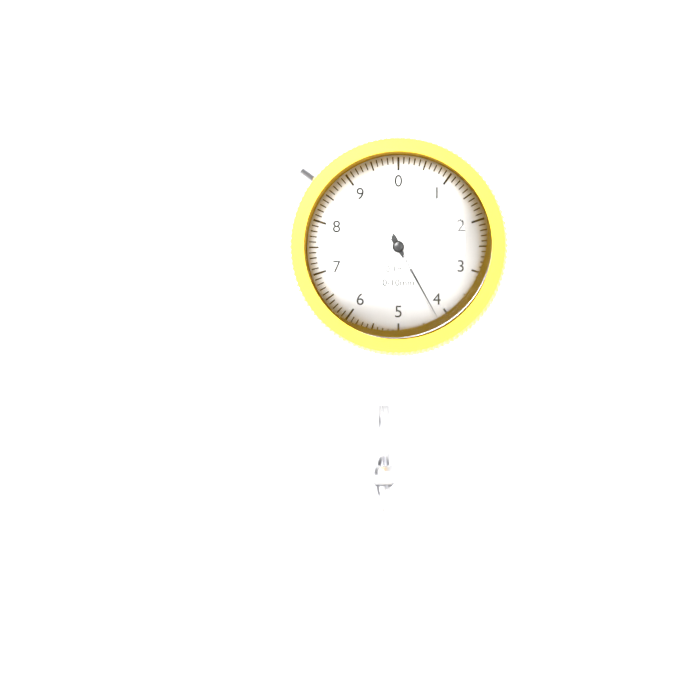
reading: 4.2 mm
